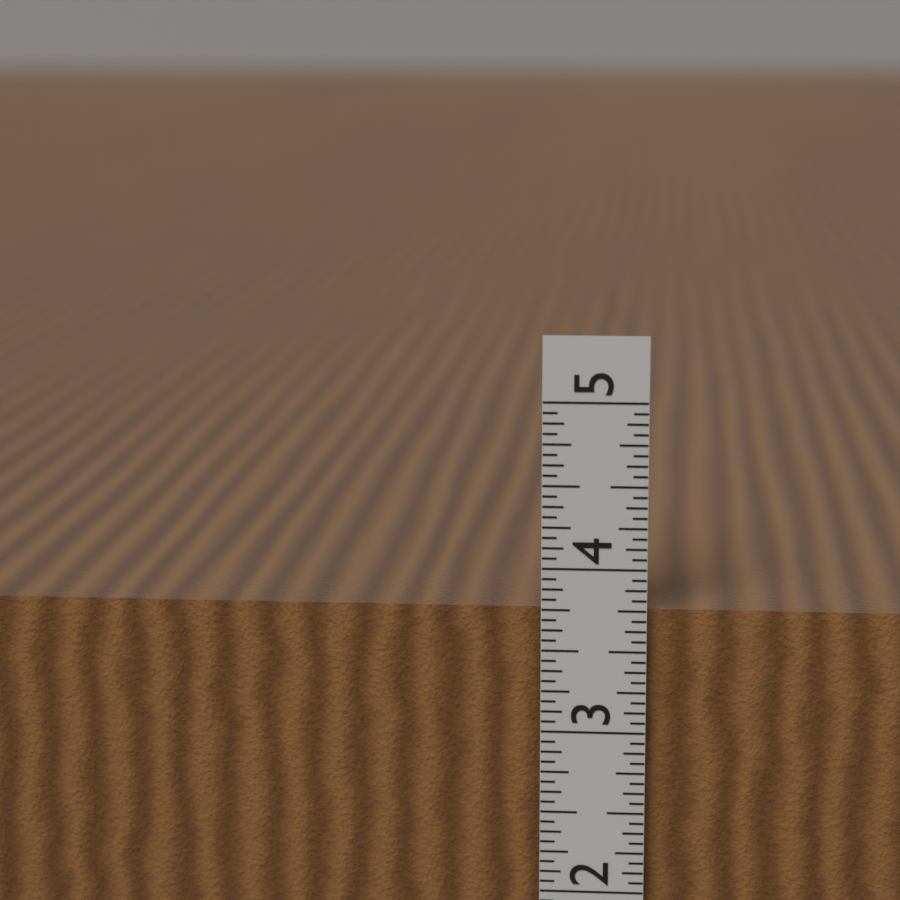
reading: 3.8125 in
